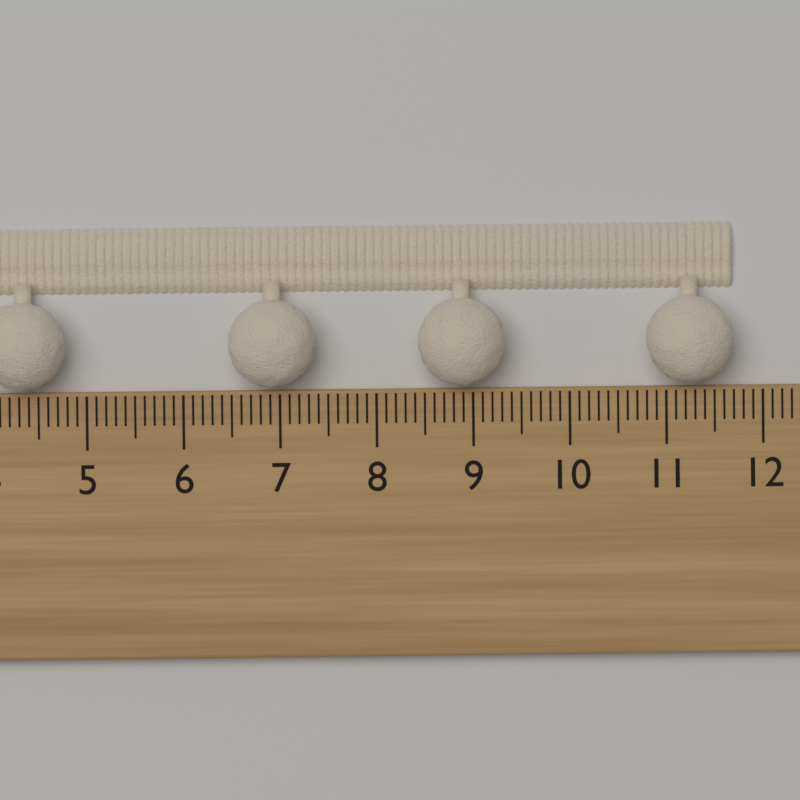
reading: 11.7 cm
